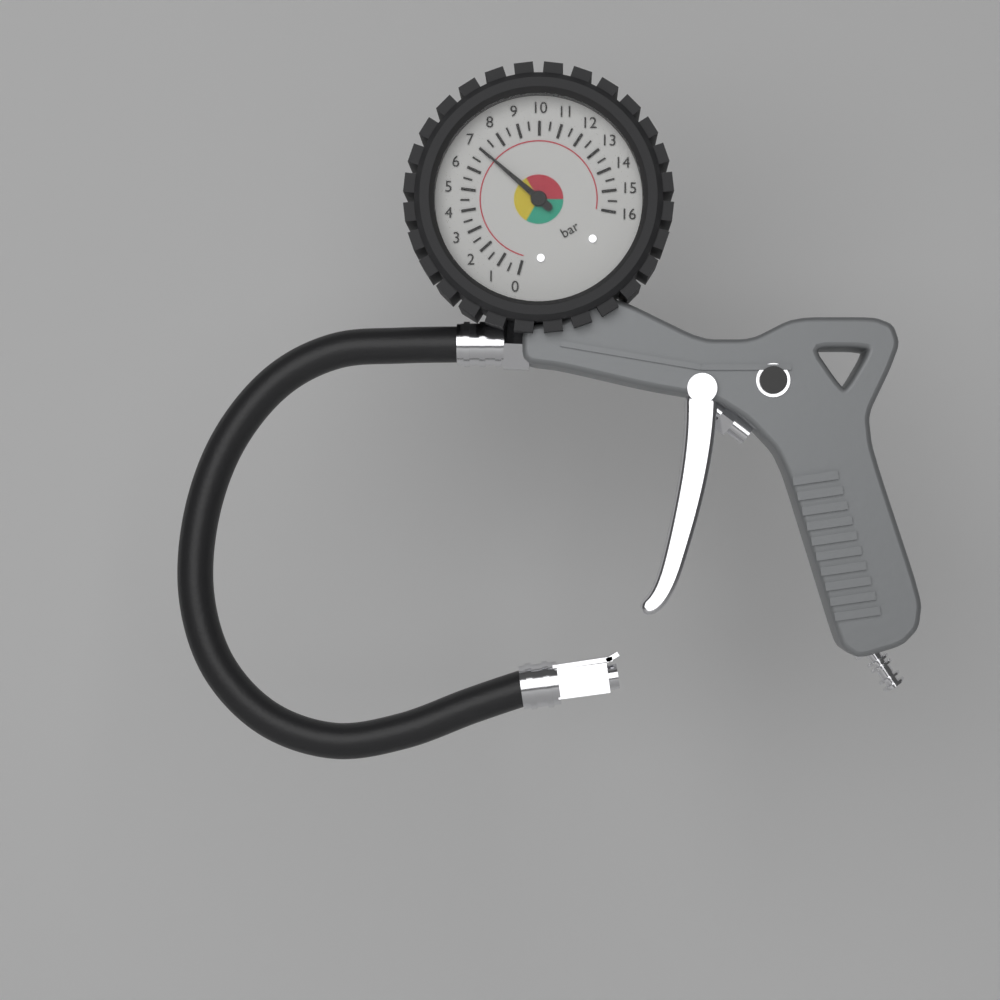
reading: 7.0 bar
